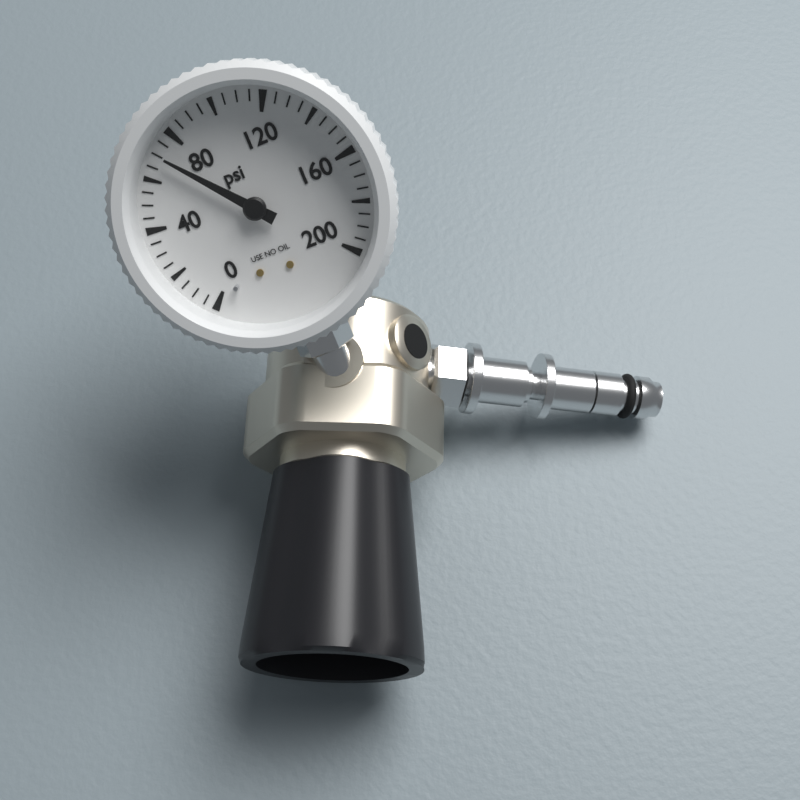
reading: 70 psi
